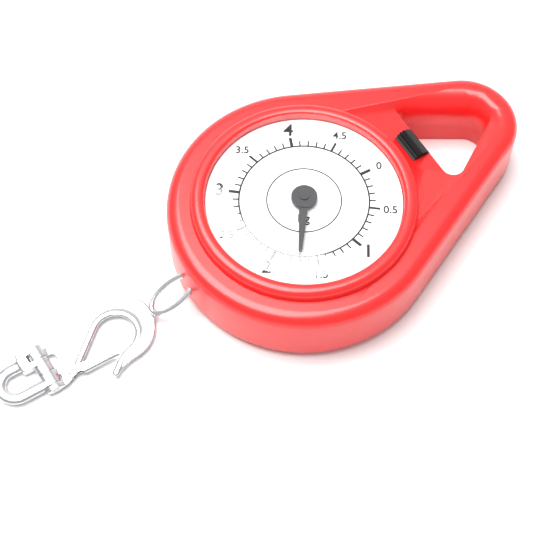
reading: 1.7 kg
